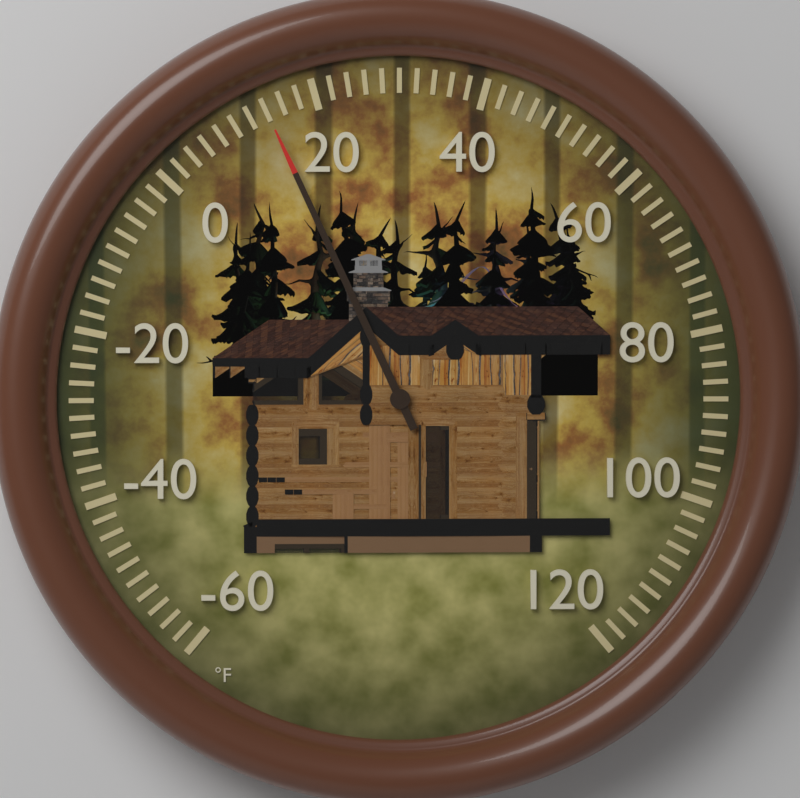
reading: 14 °F
